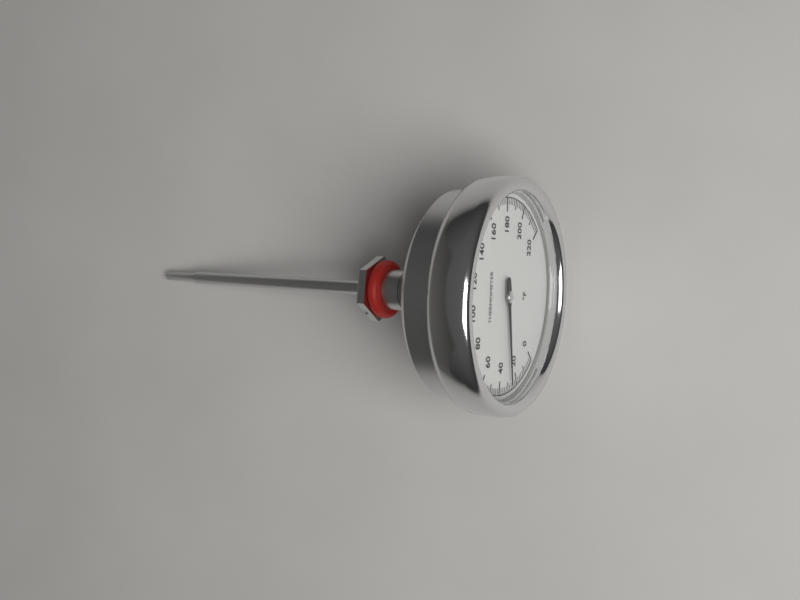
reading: 28 °F
